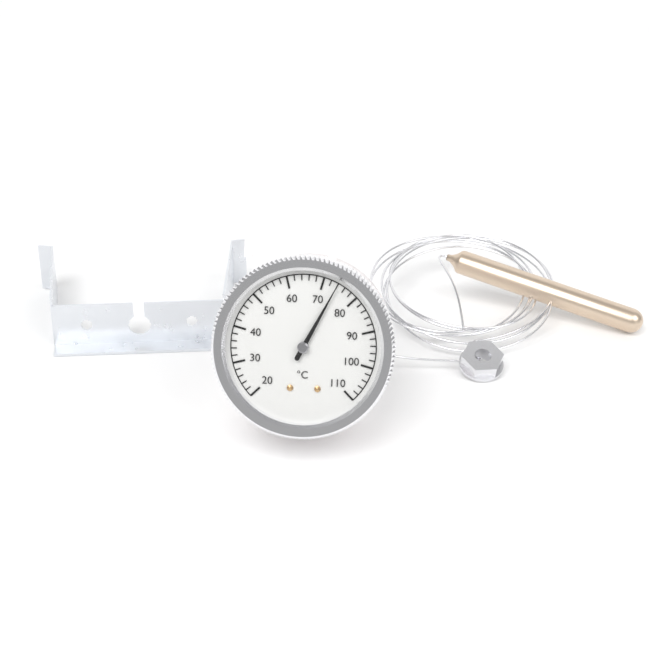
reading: 74 °C
